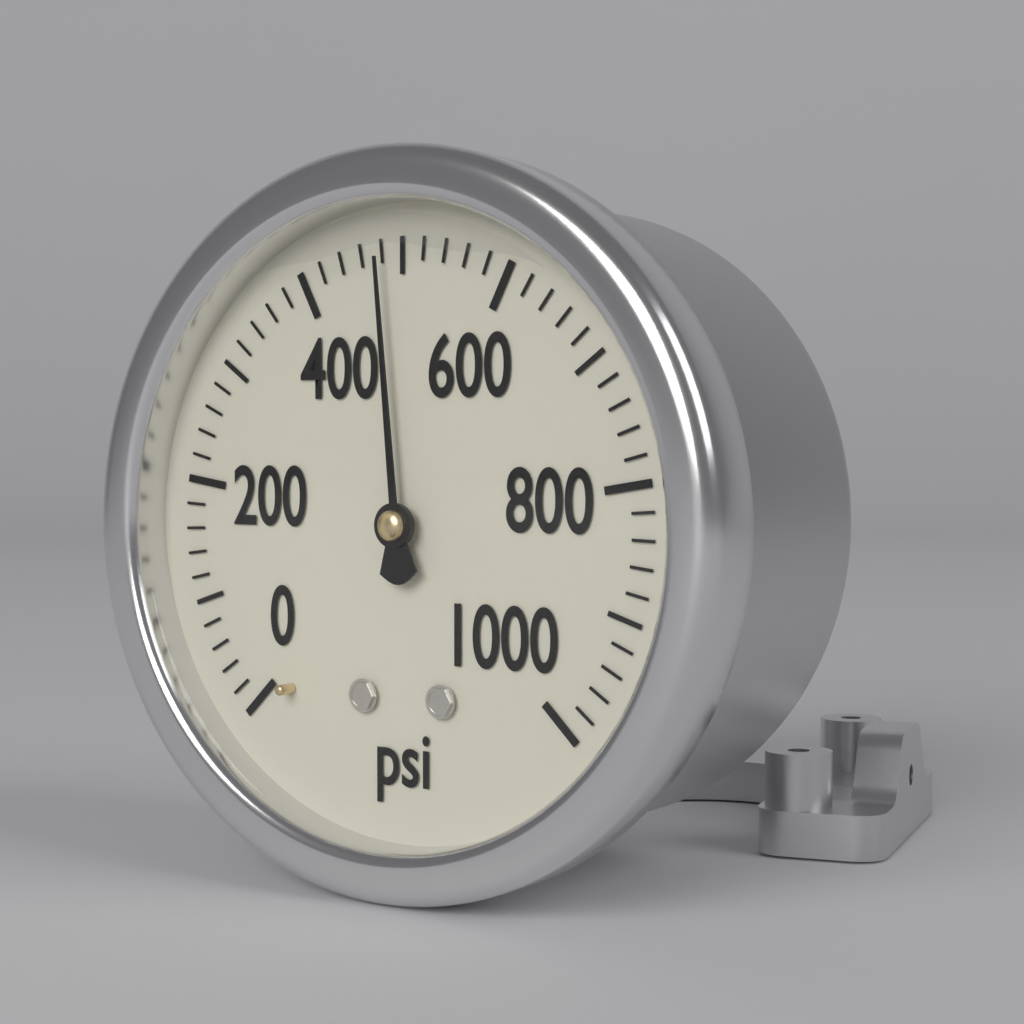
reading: 480 psi
